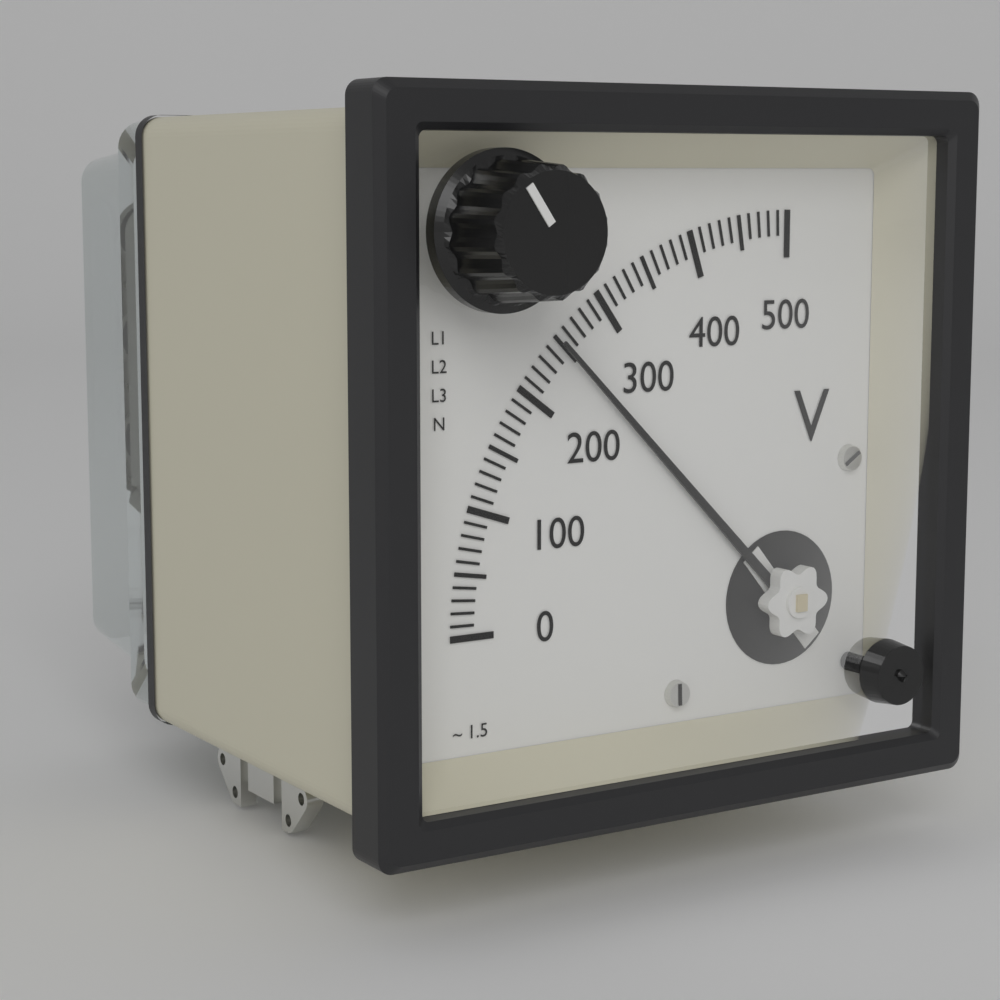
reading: 250 V
